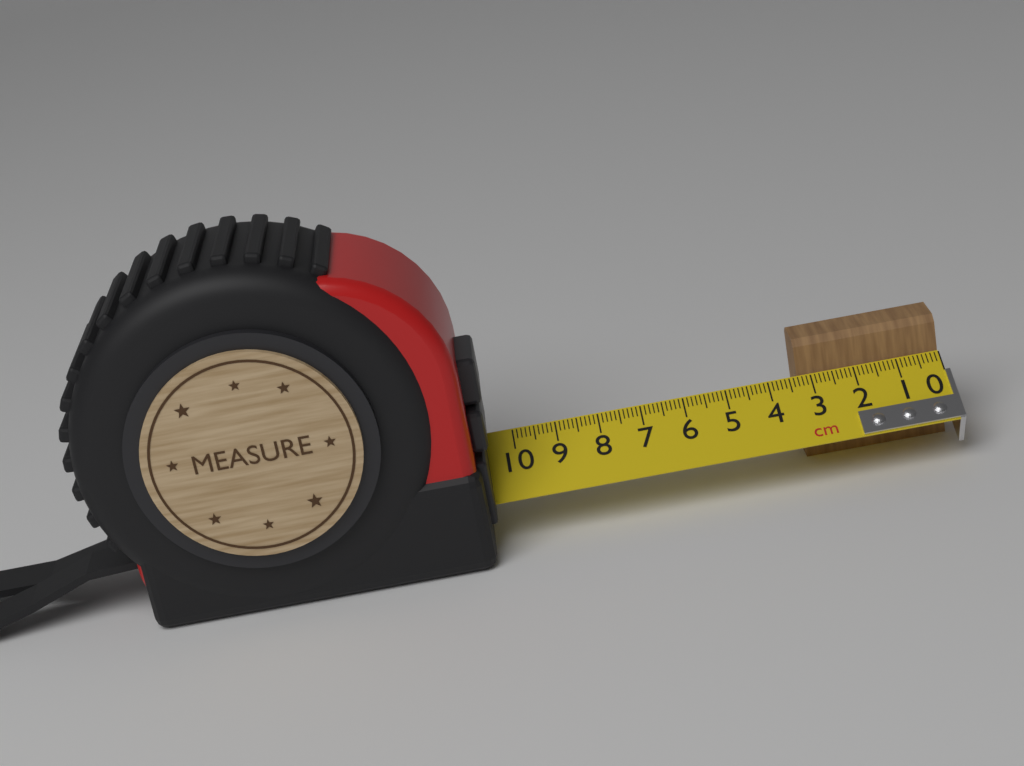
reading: 3.3 cm
